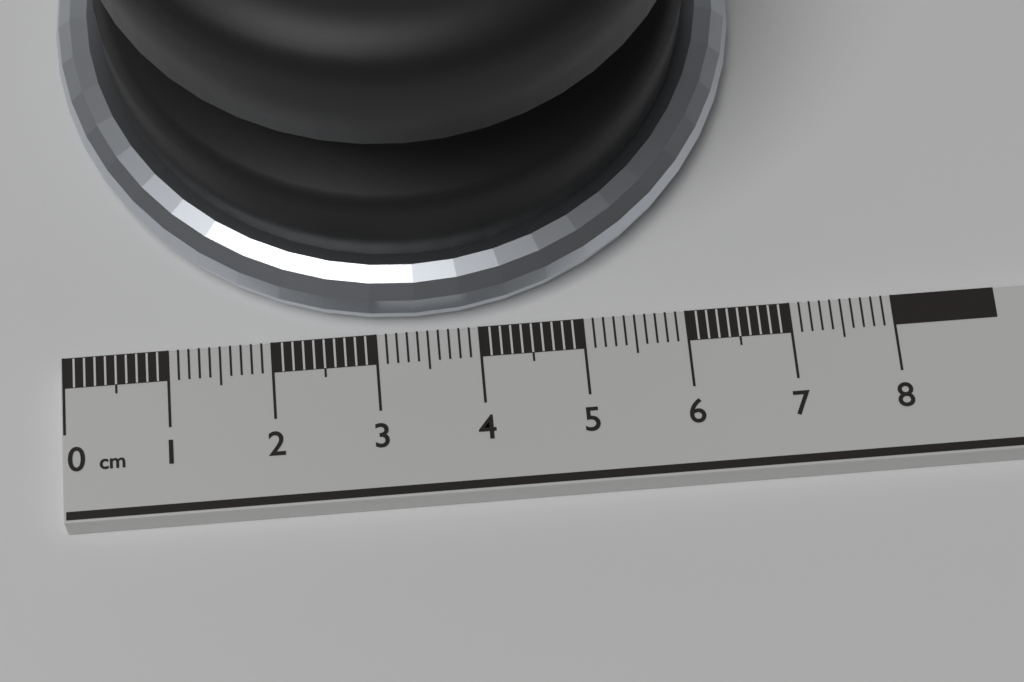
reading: 6.8 cm
